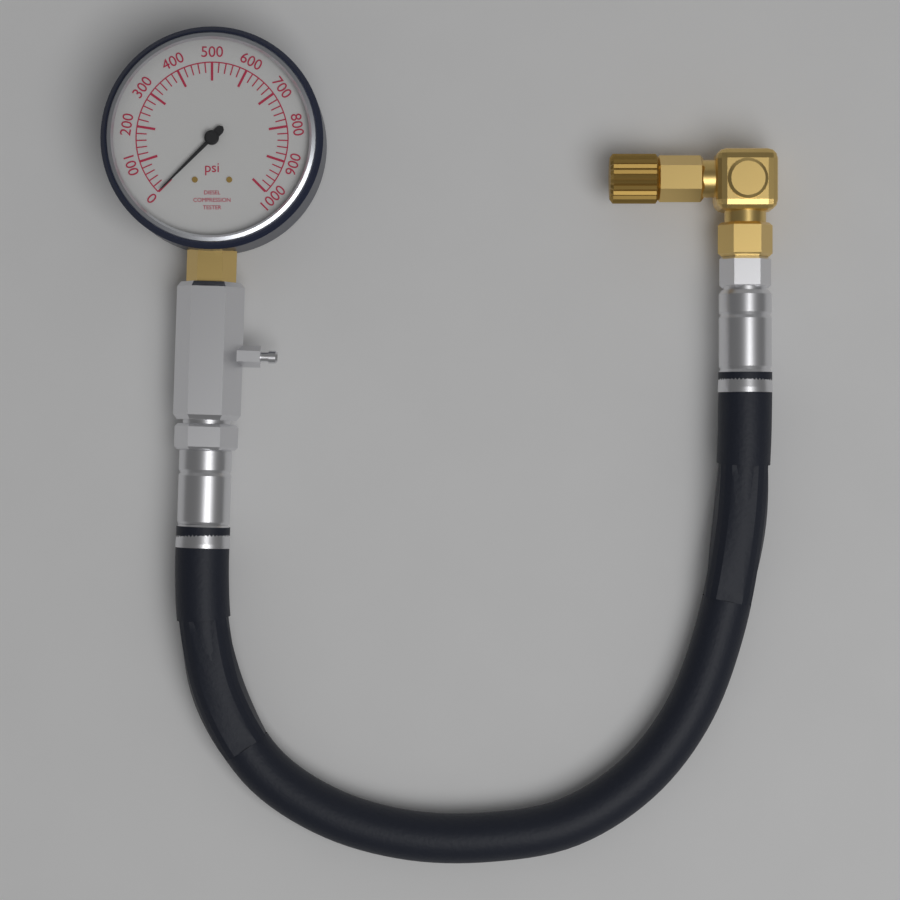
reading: 0 psi
